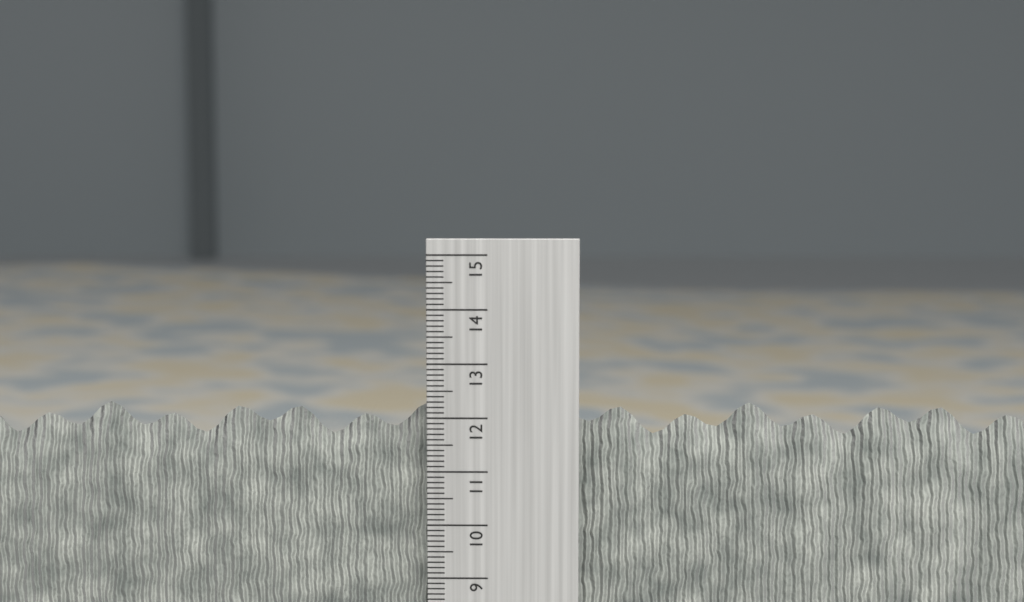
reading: 12.2 cm
